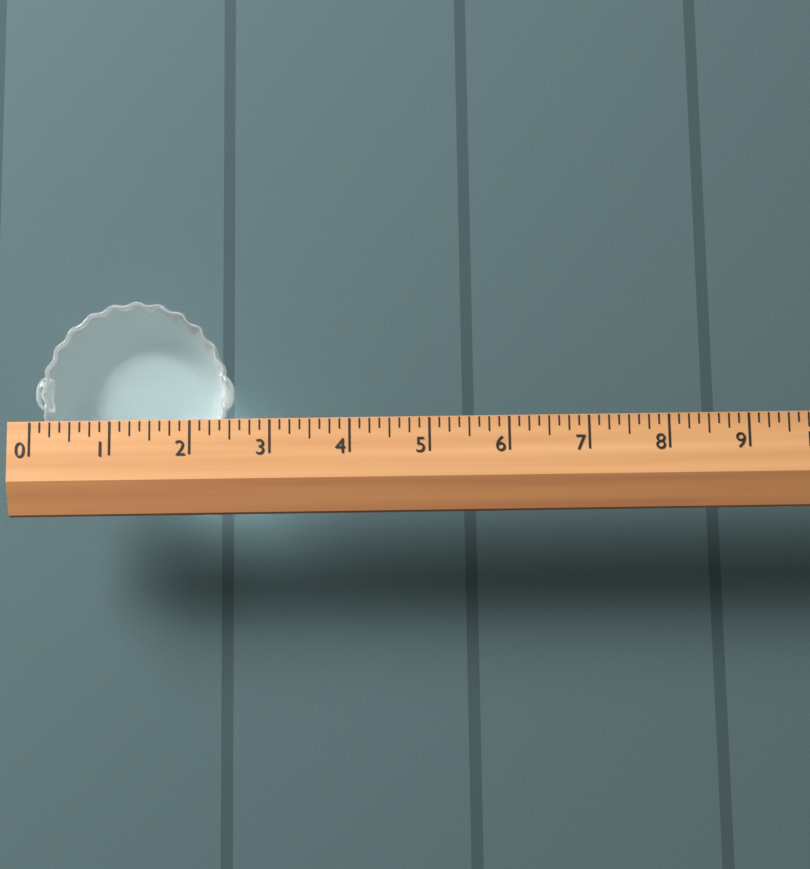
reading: 2.500 (no unit)
